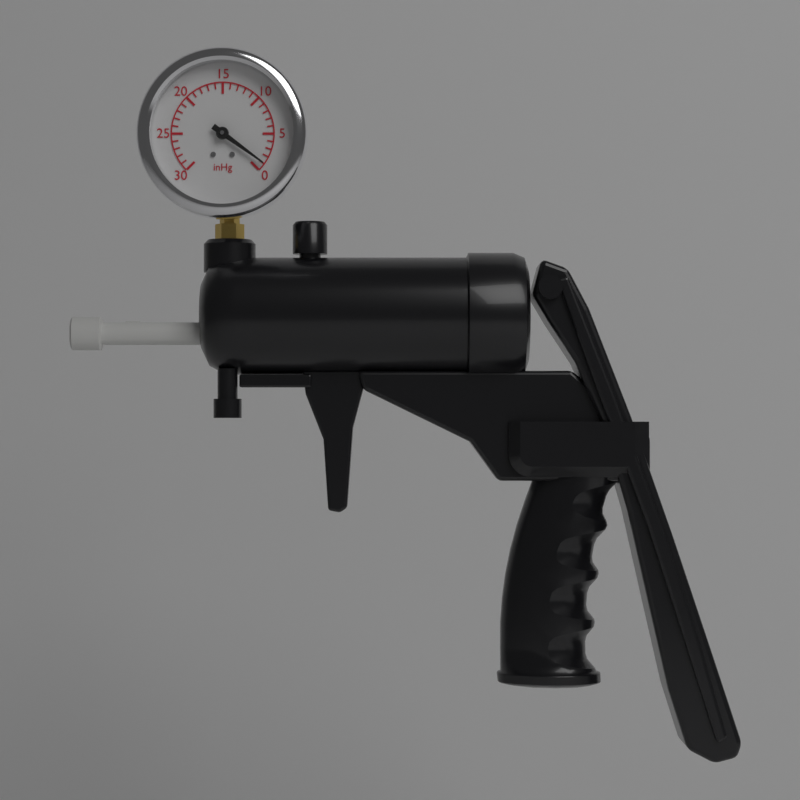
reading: 1 inHg
